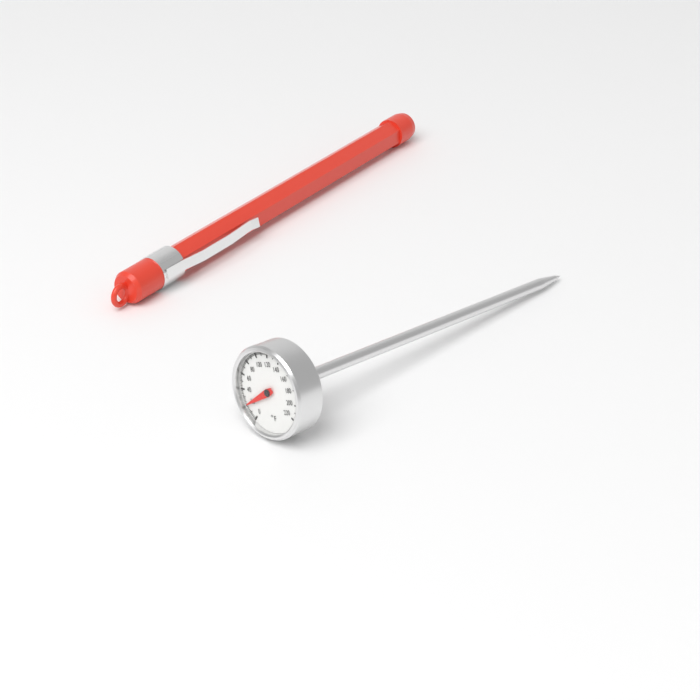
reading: 20 °F
